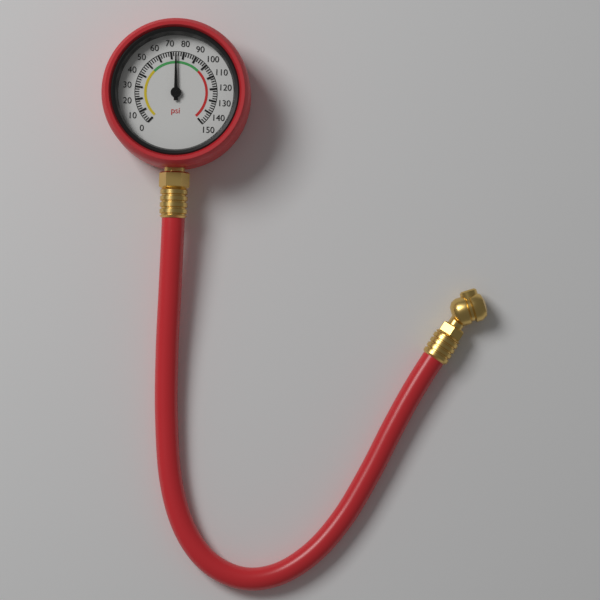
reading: 74 psi
